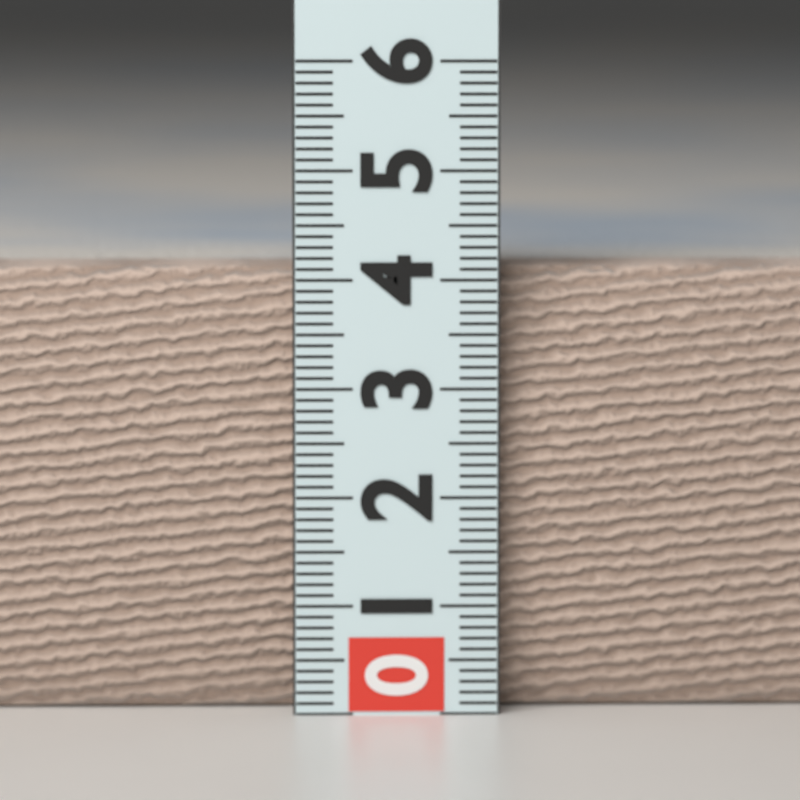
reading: 4.1 (no unit)
